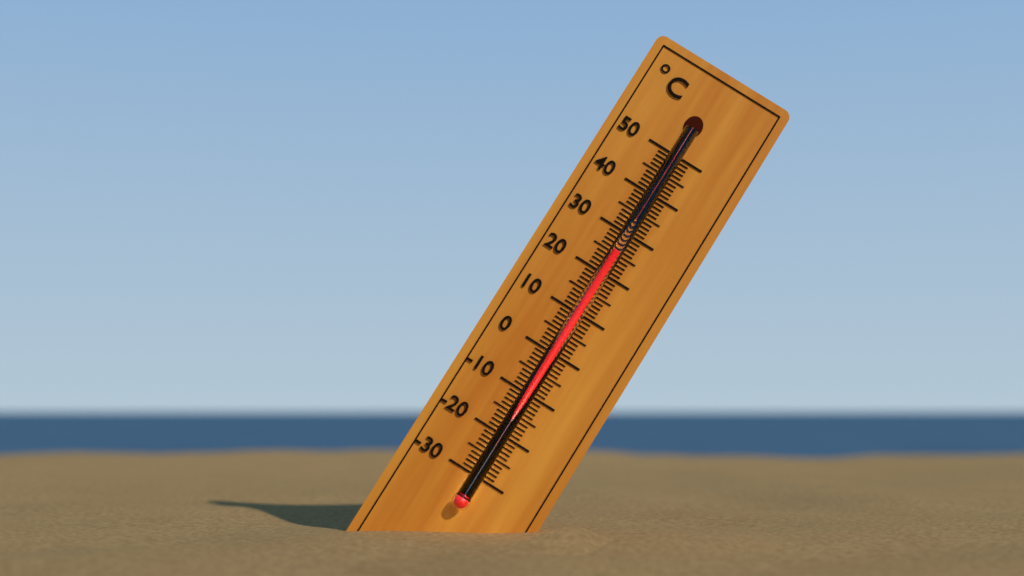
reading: 25 °C
